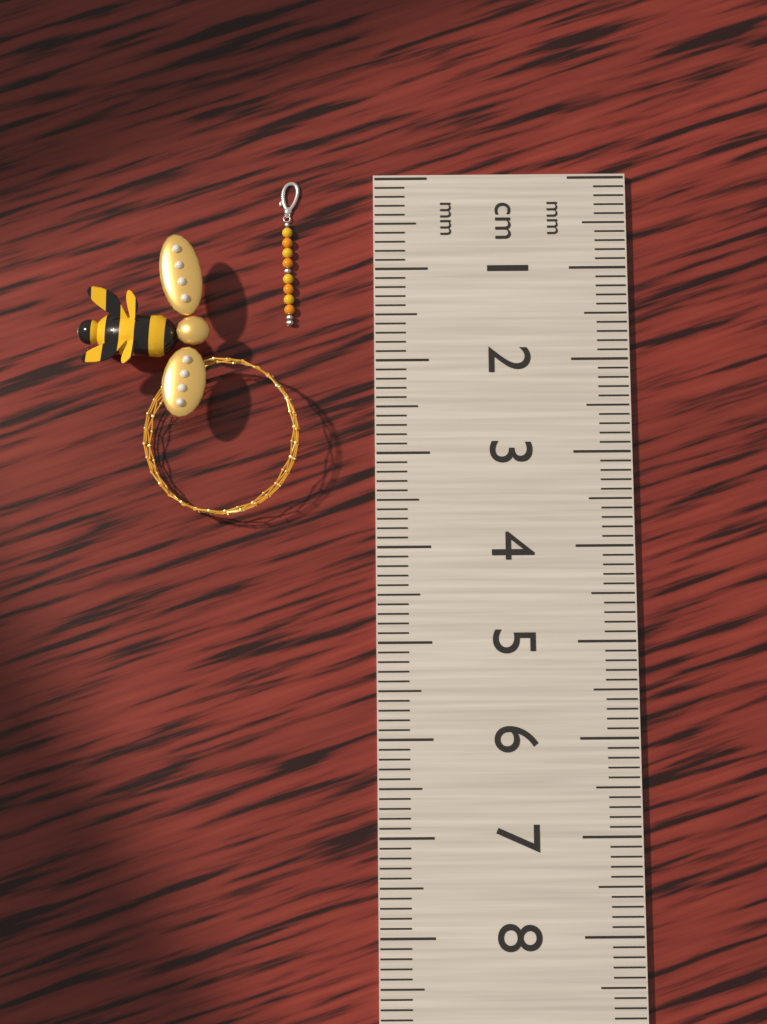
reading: 1.6 cm
